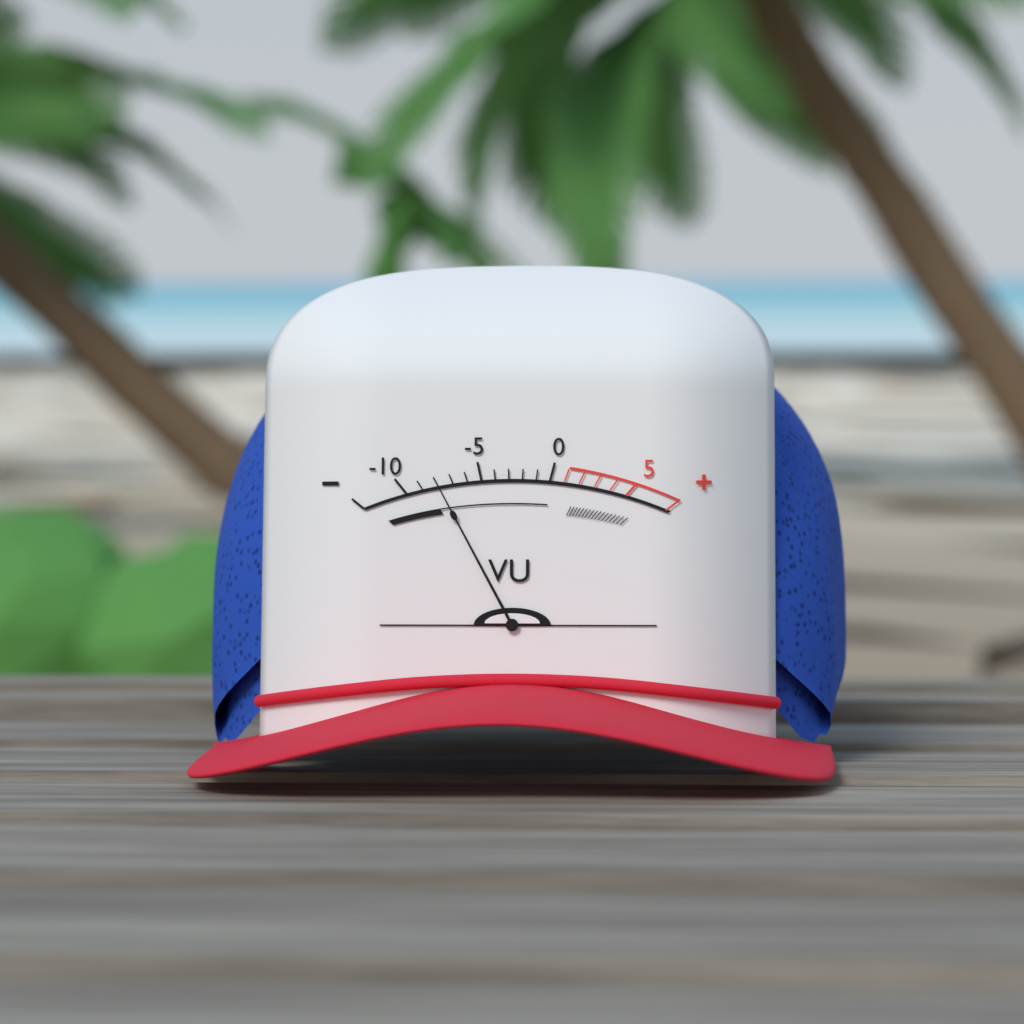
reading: -8 VU
